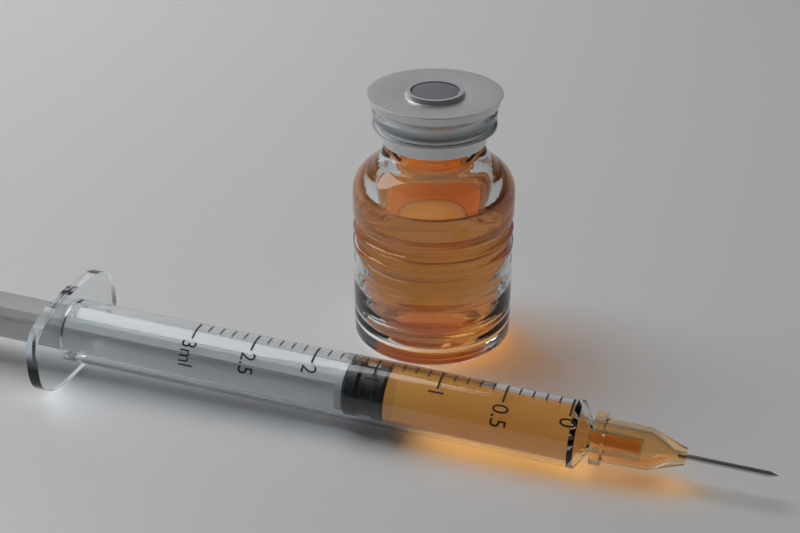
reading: 1.4 ml
